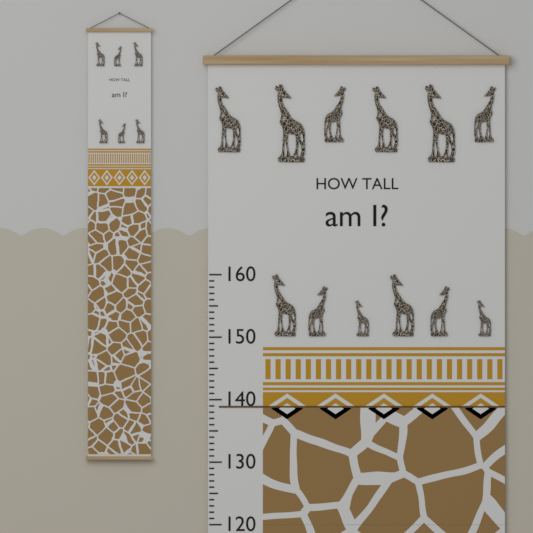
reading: 139 (no unit)
